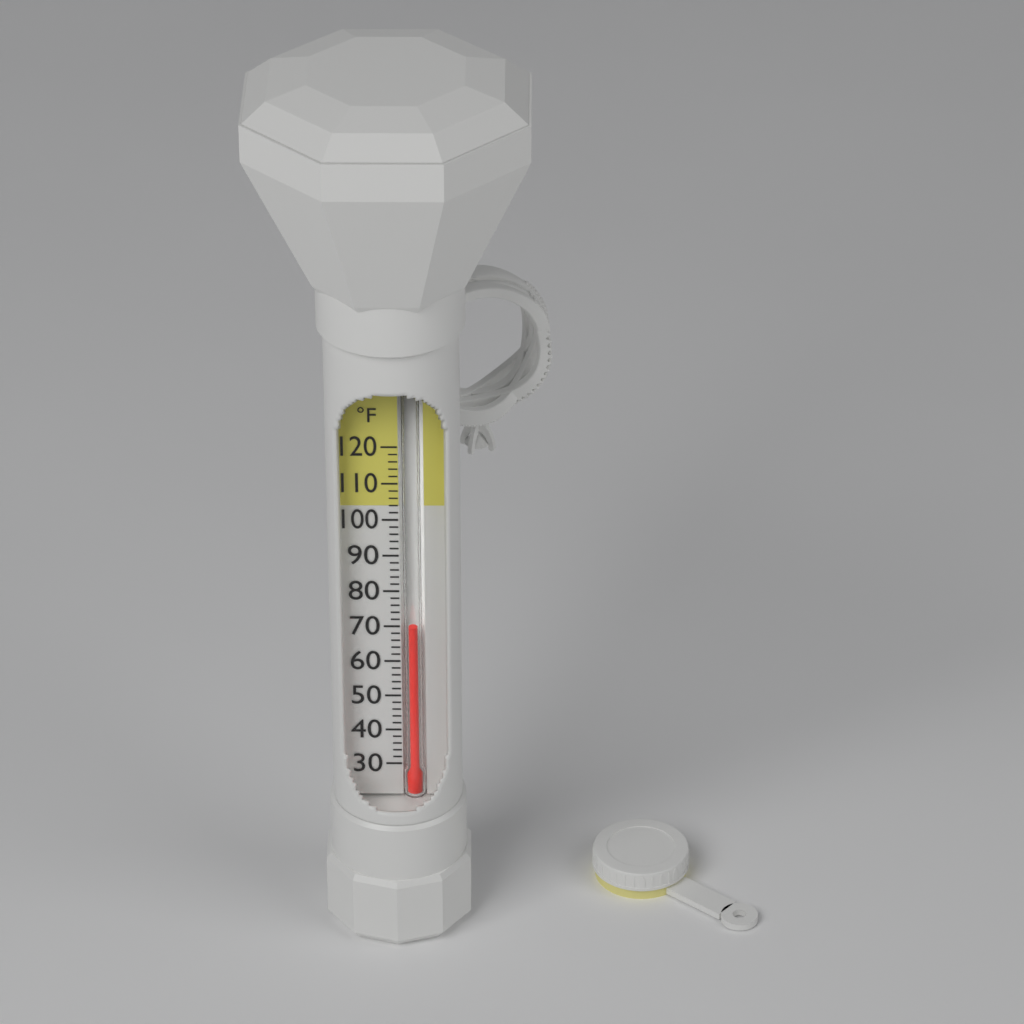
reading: 70 °F
